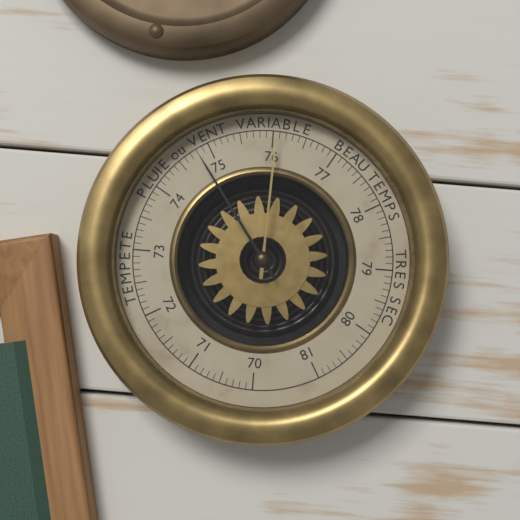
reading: 74.8 (no unit)
